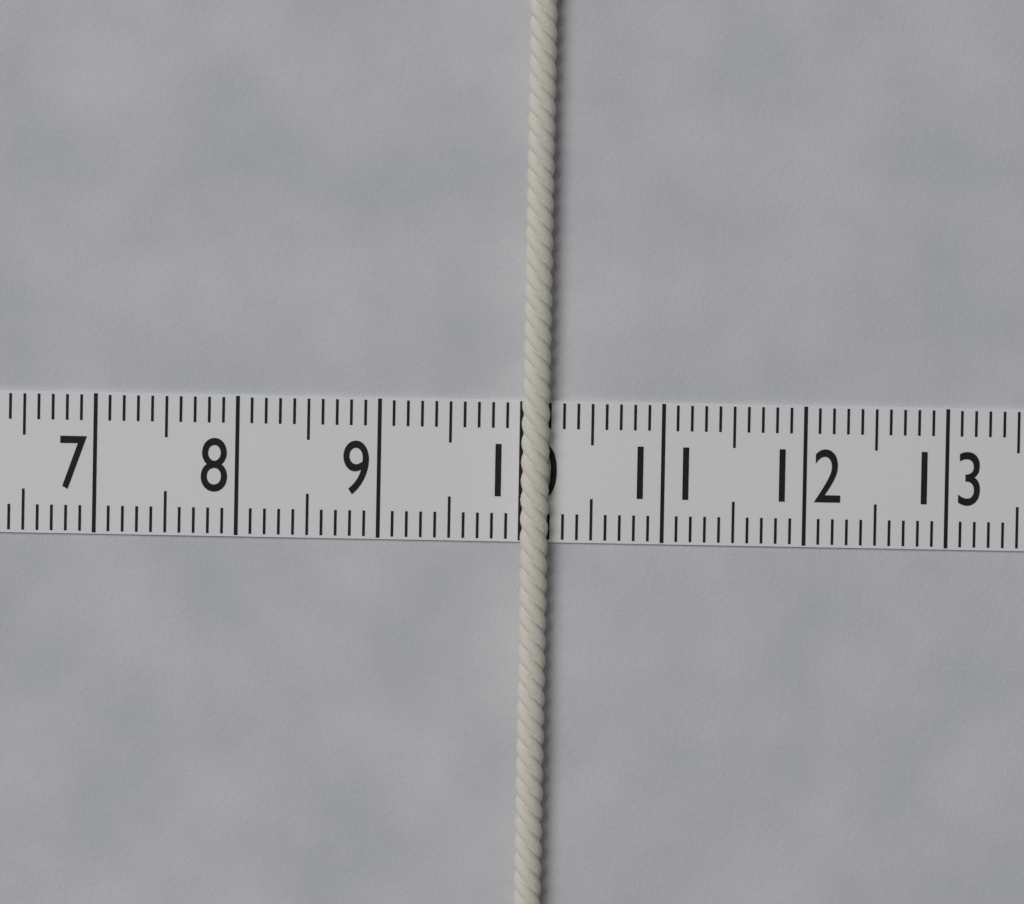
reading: 10.2 (no unit)
